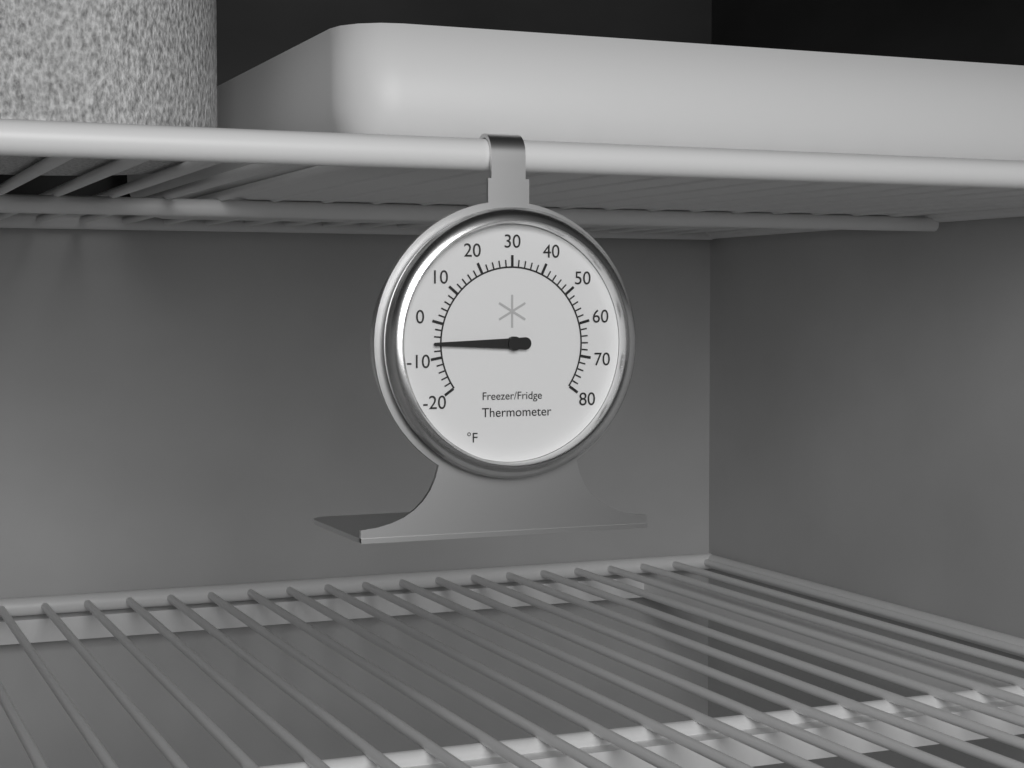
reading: -6 °F
